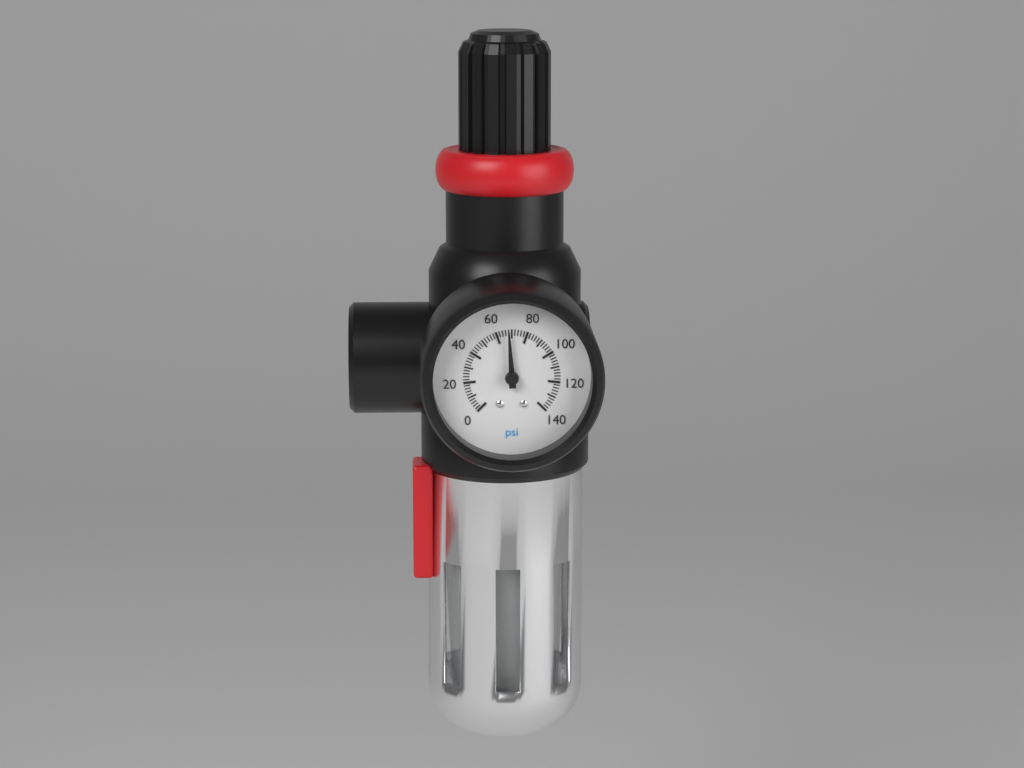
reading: 68 psi
